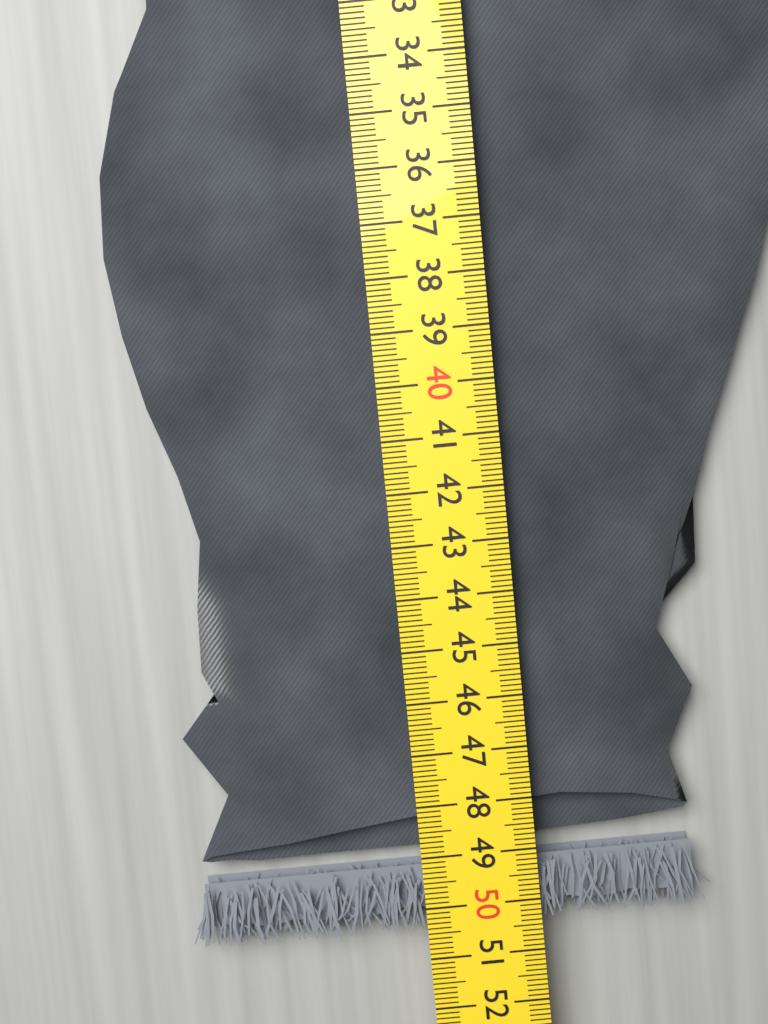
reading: 50.5 cm
